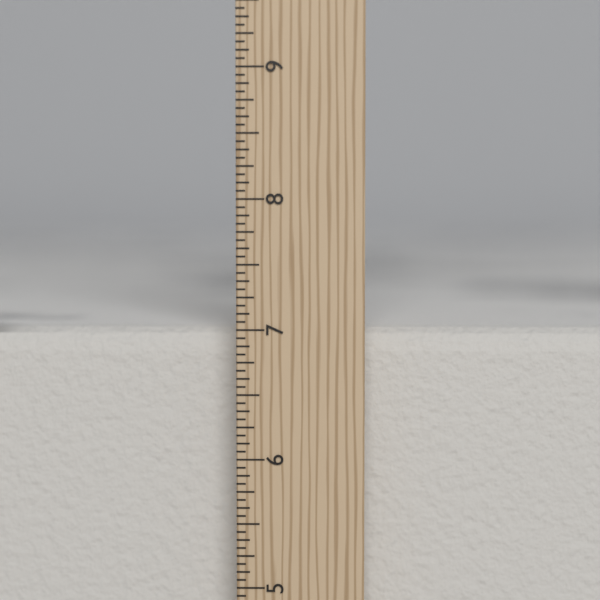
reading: 7.0000 in
